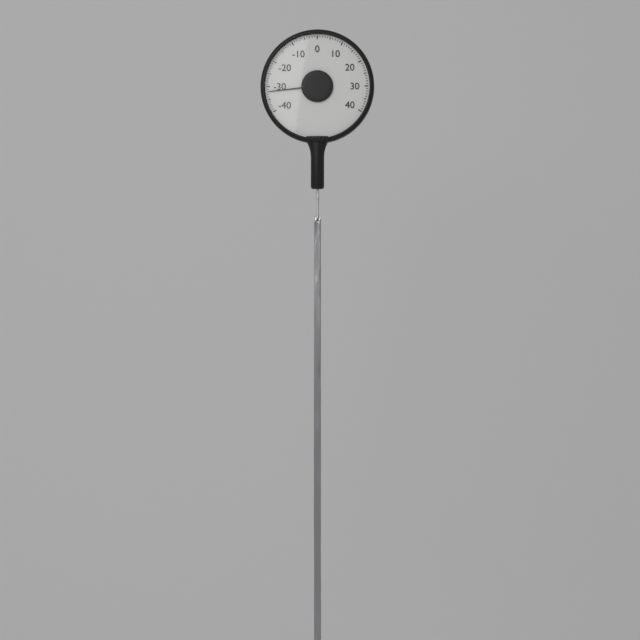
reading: -32 (no unit)
